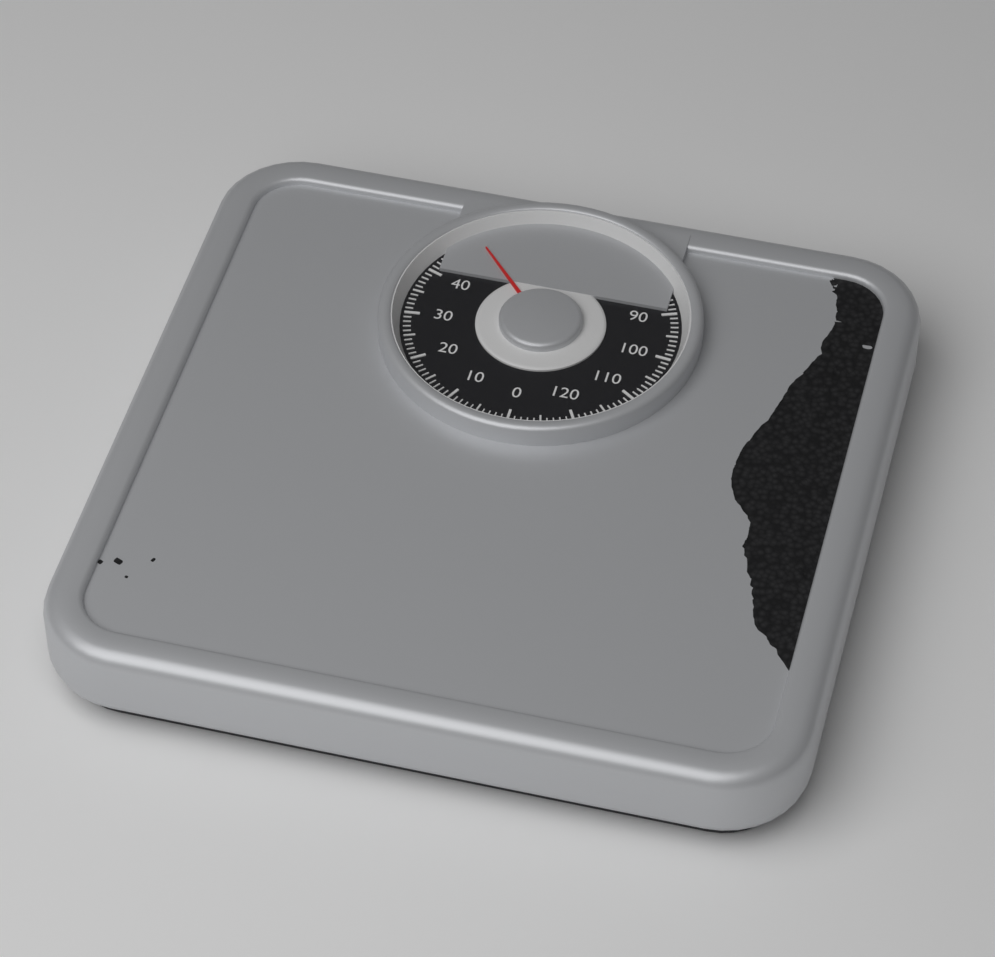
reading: 50 kg
